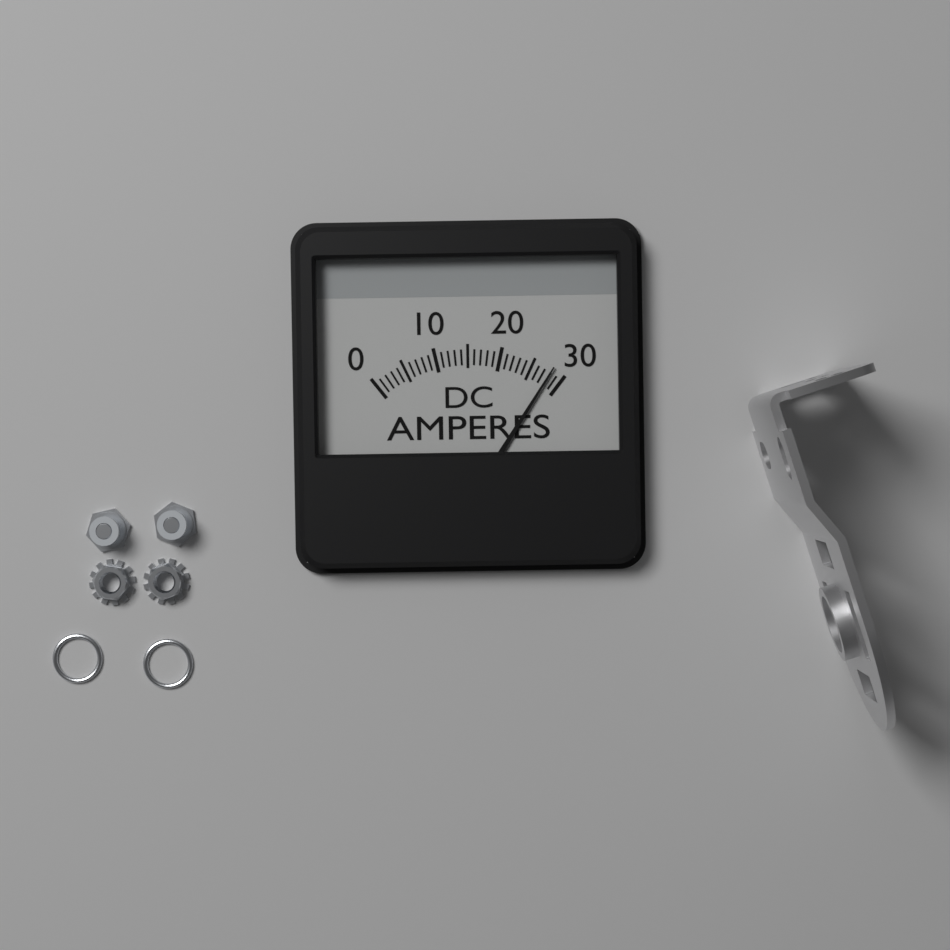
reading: 28 A
